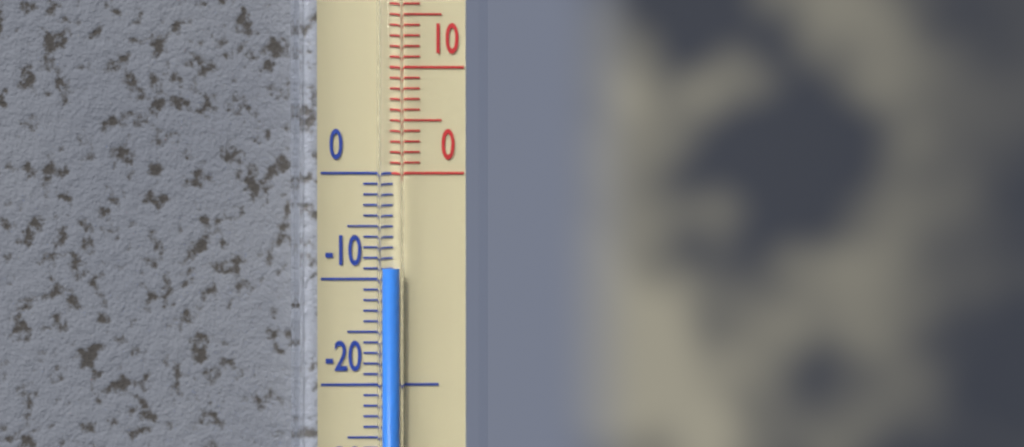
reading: -9 °C
